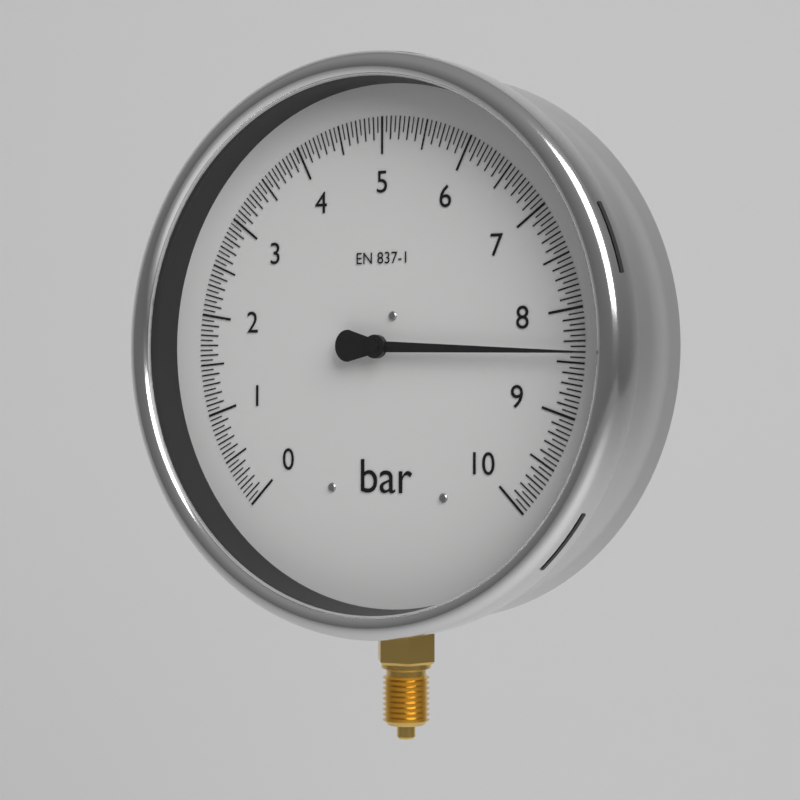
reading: 8.40 bar
